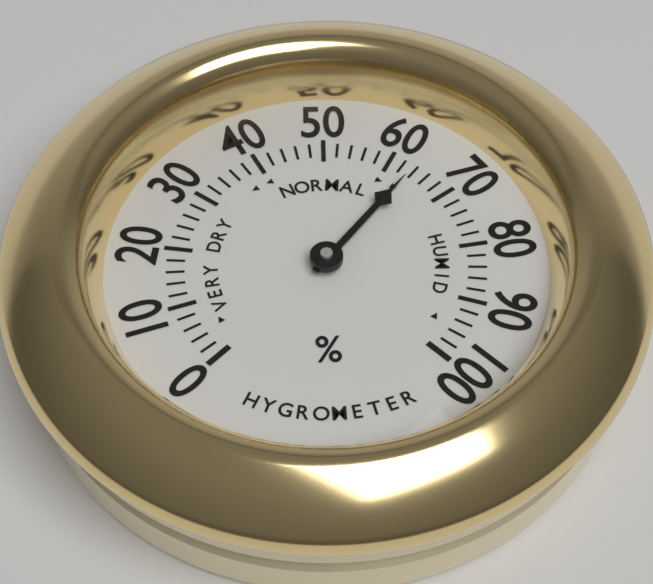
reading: 64 %
